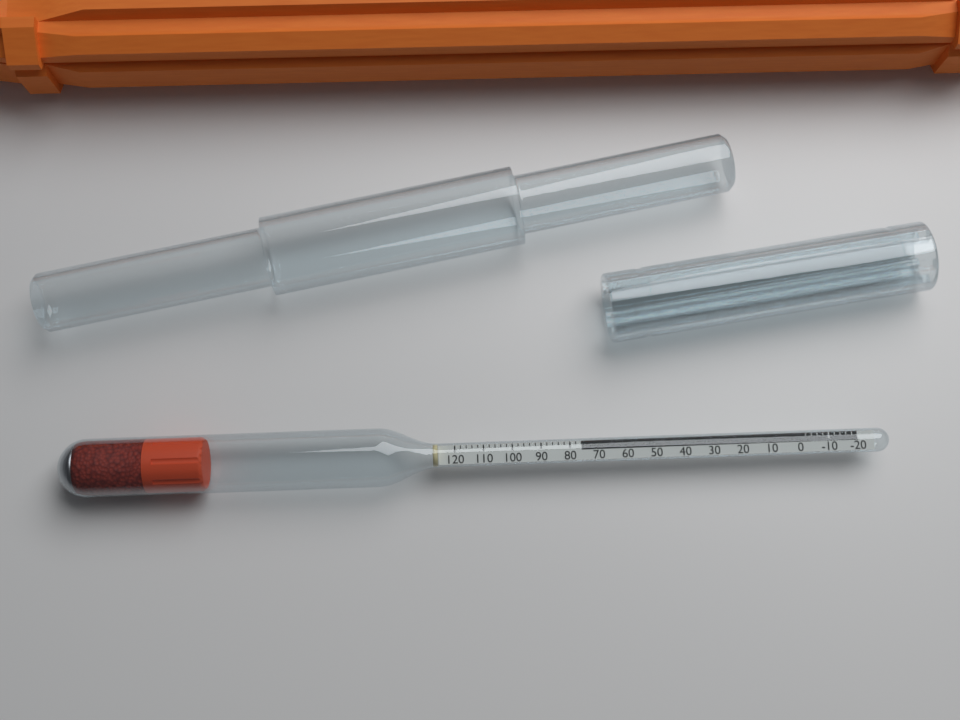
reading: 76 (no unit)
